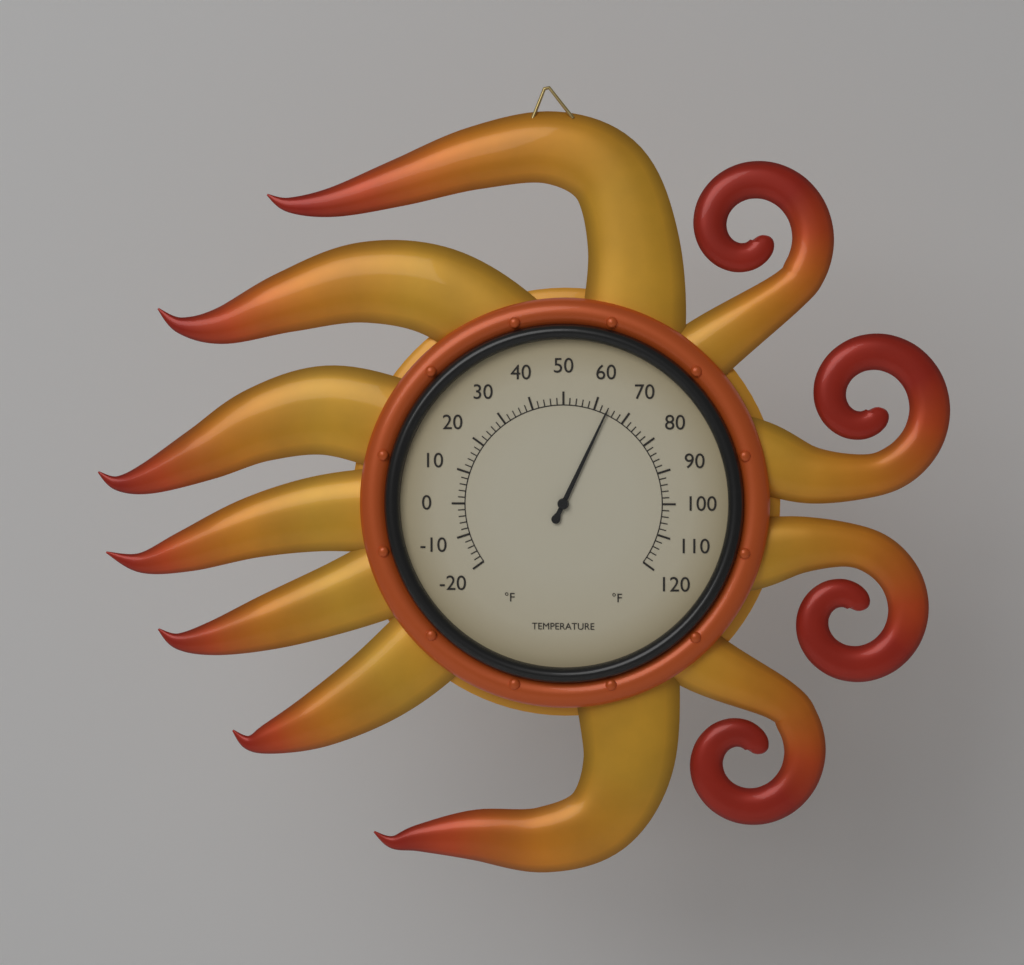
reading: 64 °F
